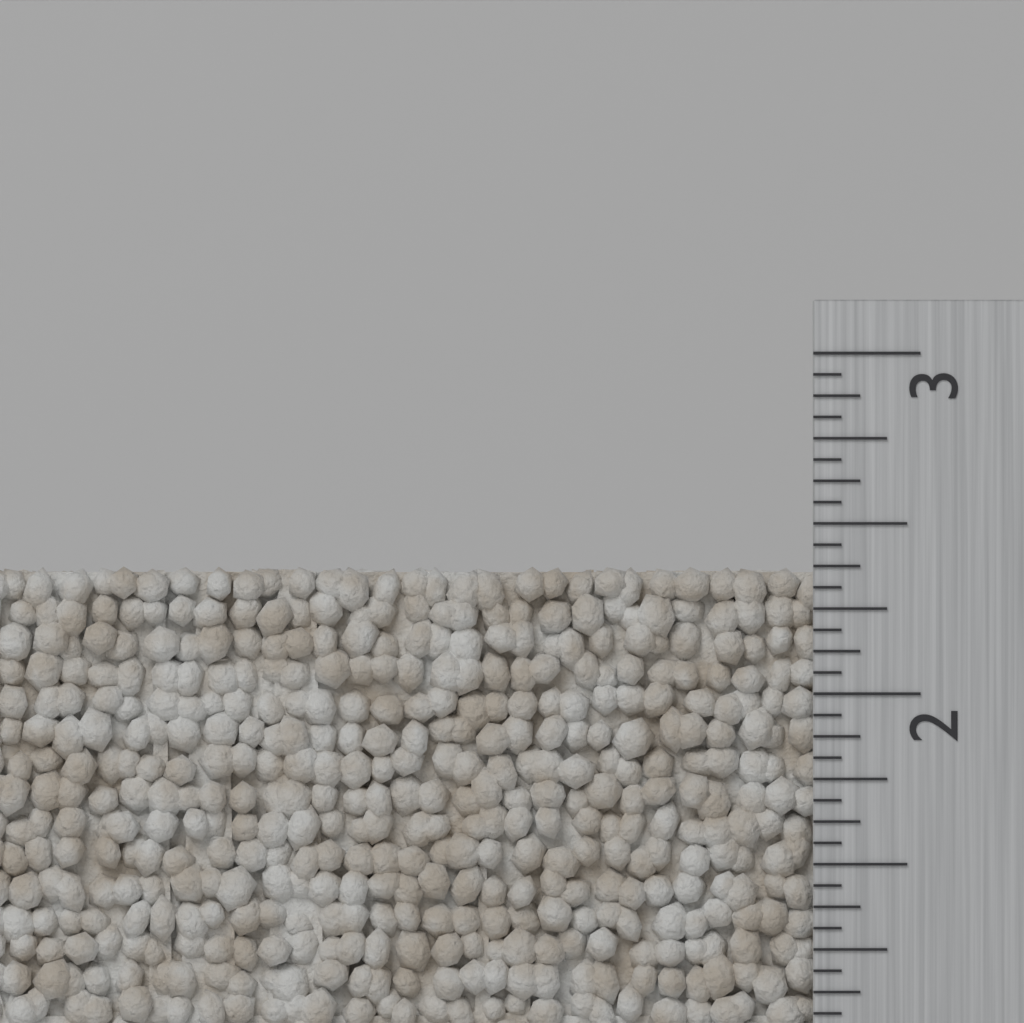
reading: 2.3750 inch
